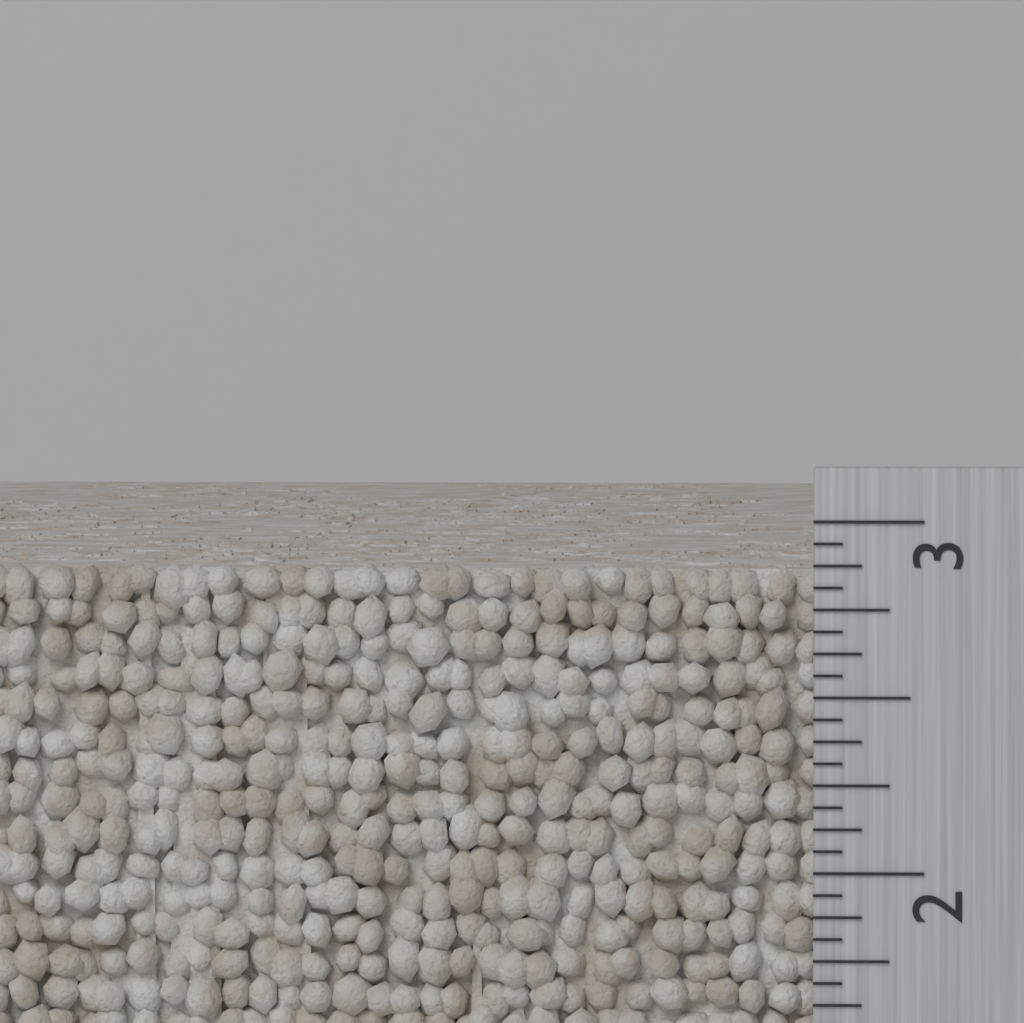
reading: 2.8750 inch
